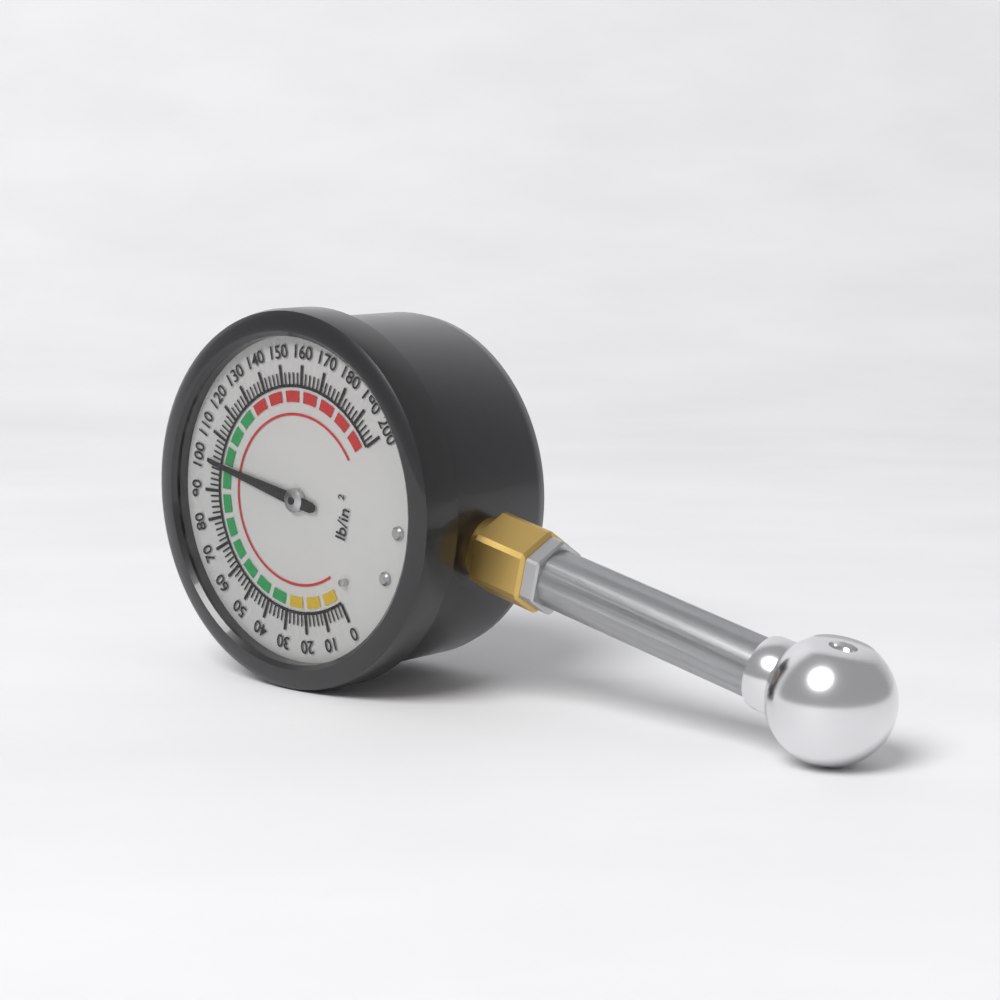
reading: 100 psi
